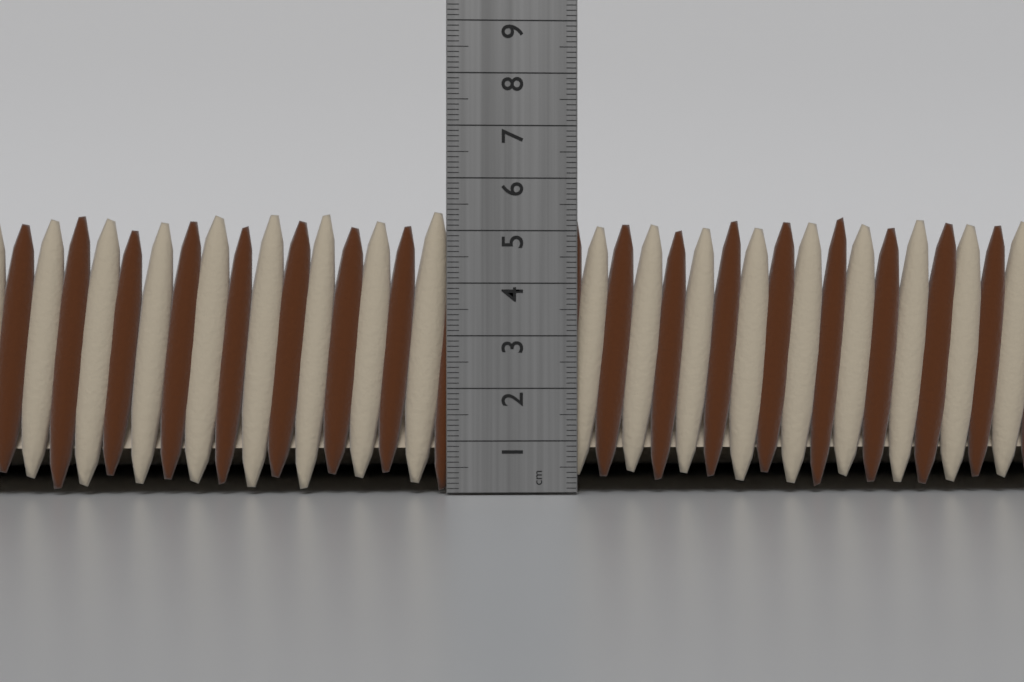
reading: 5.4 cm
